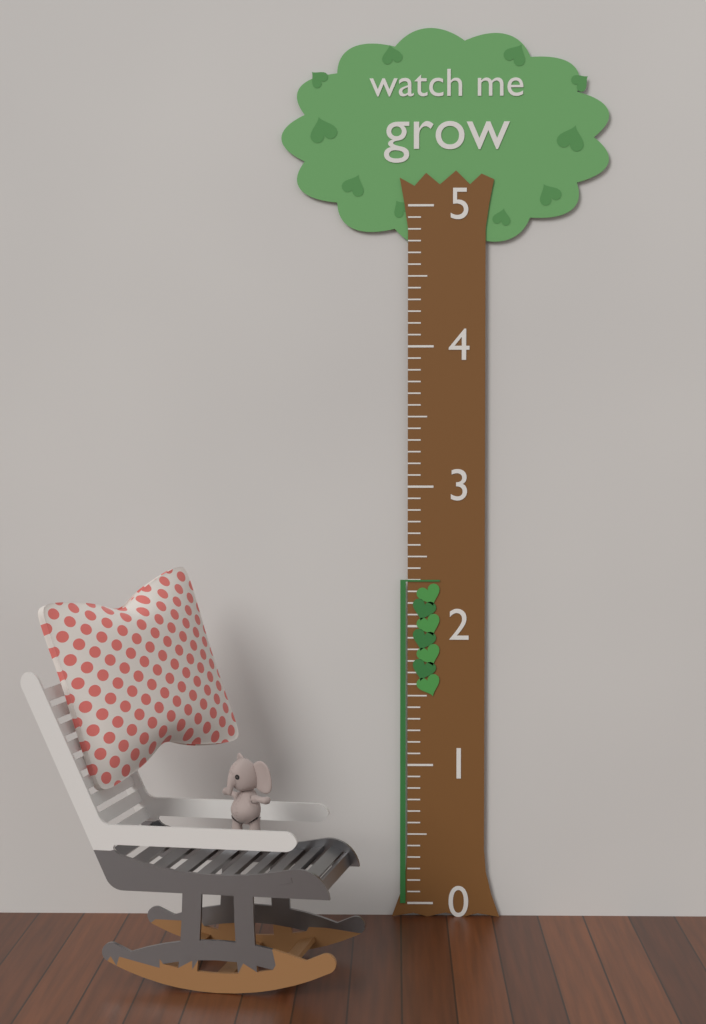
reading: 2.333333 (no unit)
